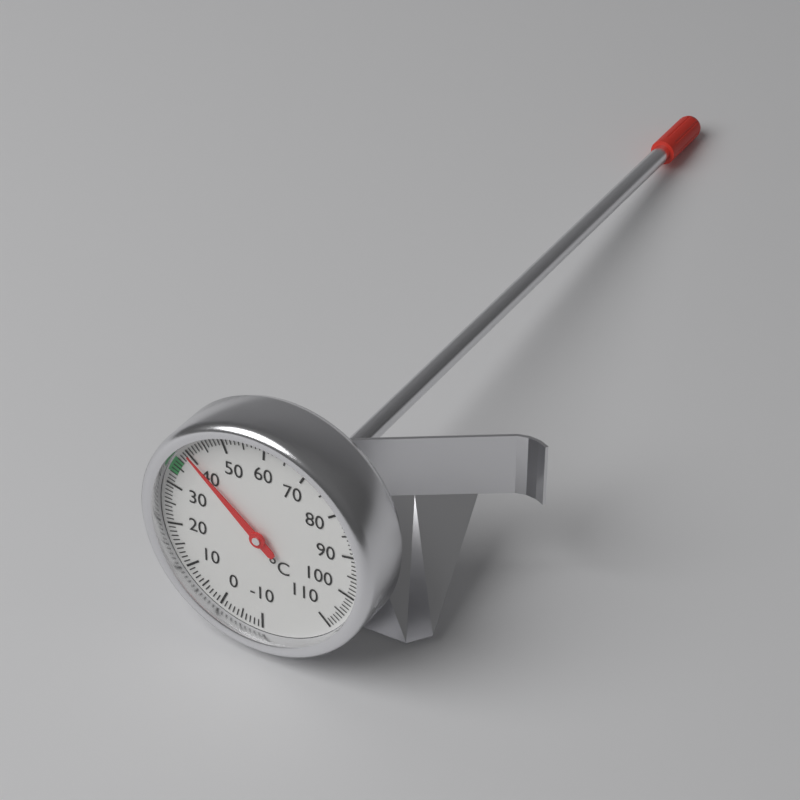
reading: 40 °C
